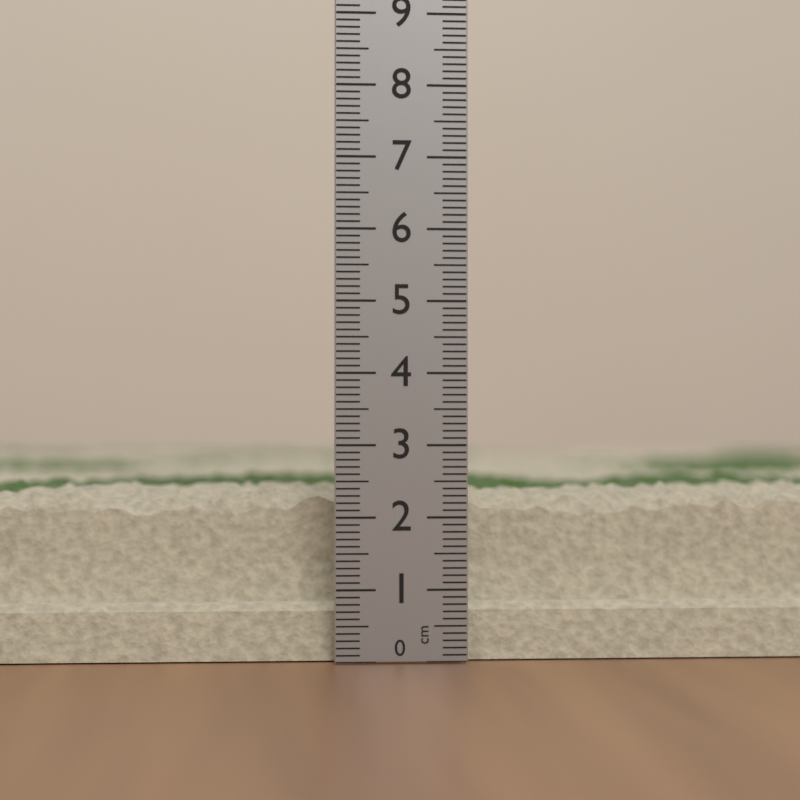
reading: 2.5 cm
